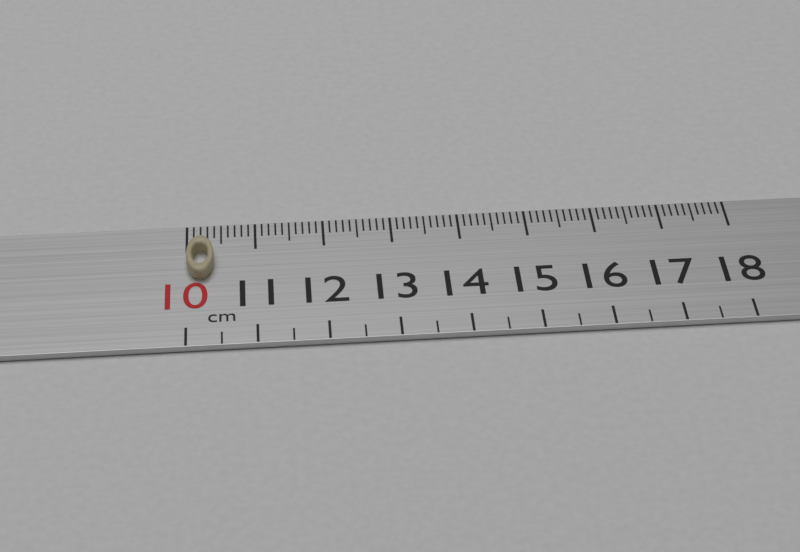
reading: 10.4 cm
